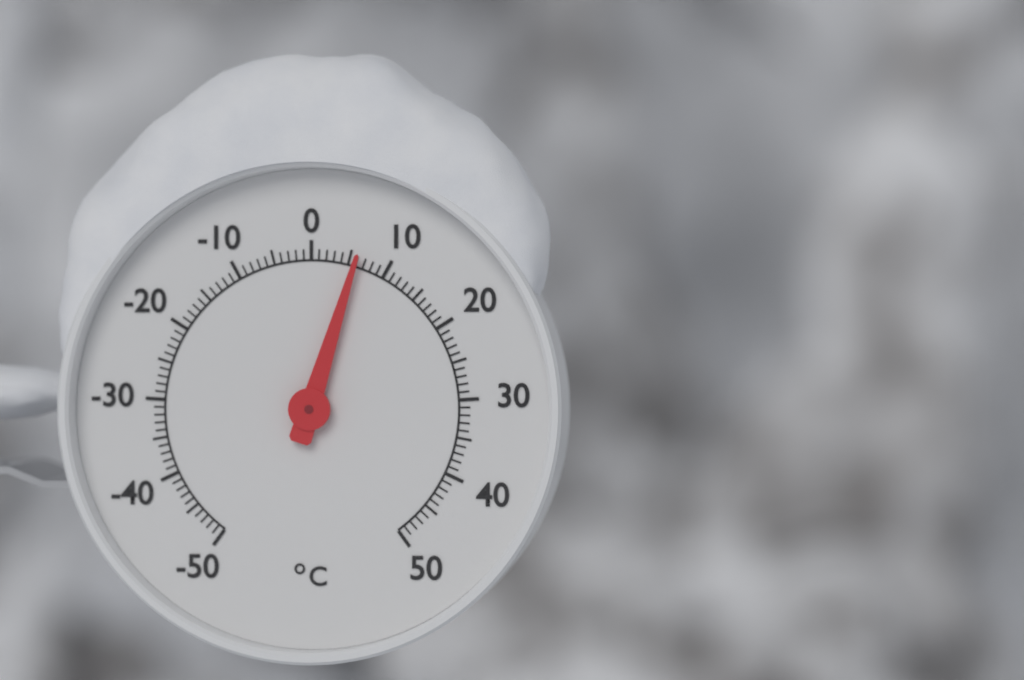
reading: 6 °C
